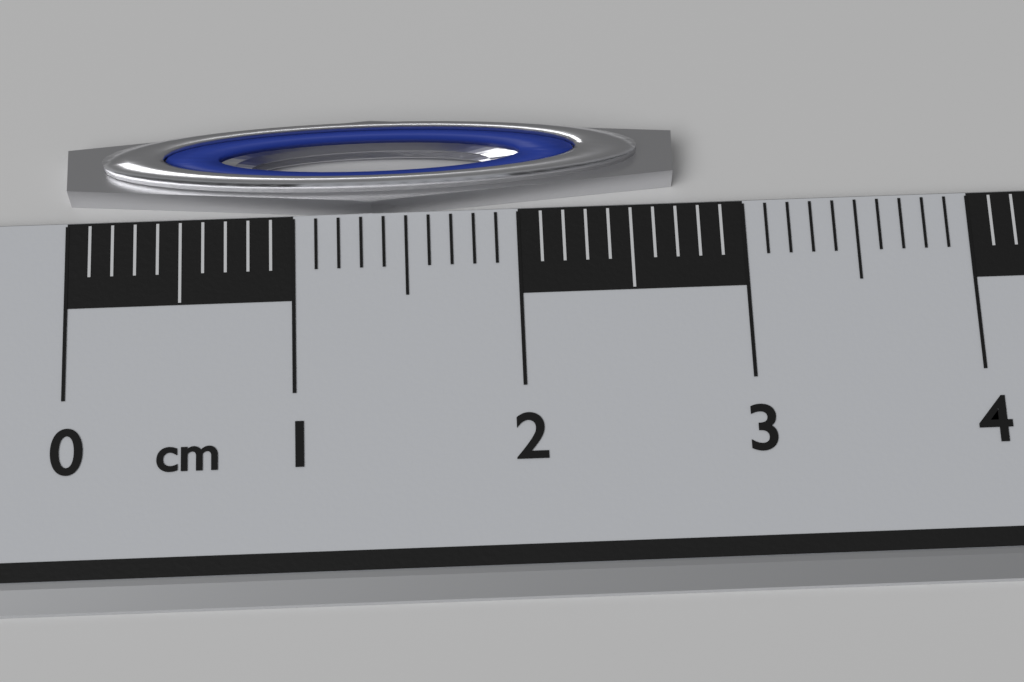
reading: 2.7 cm
